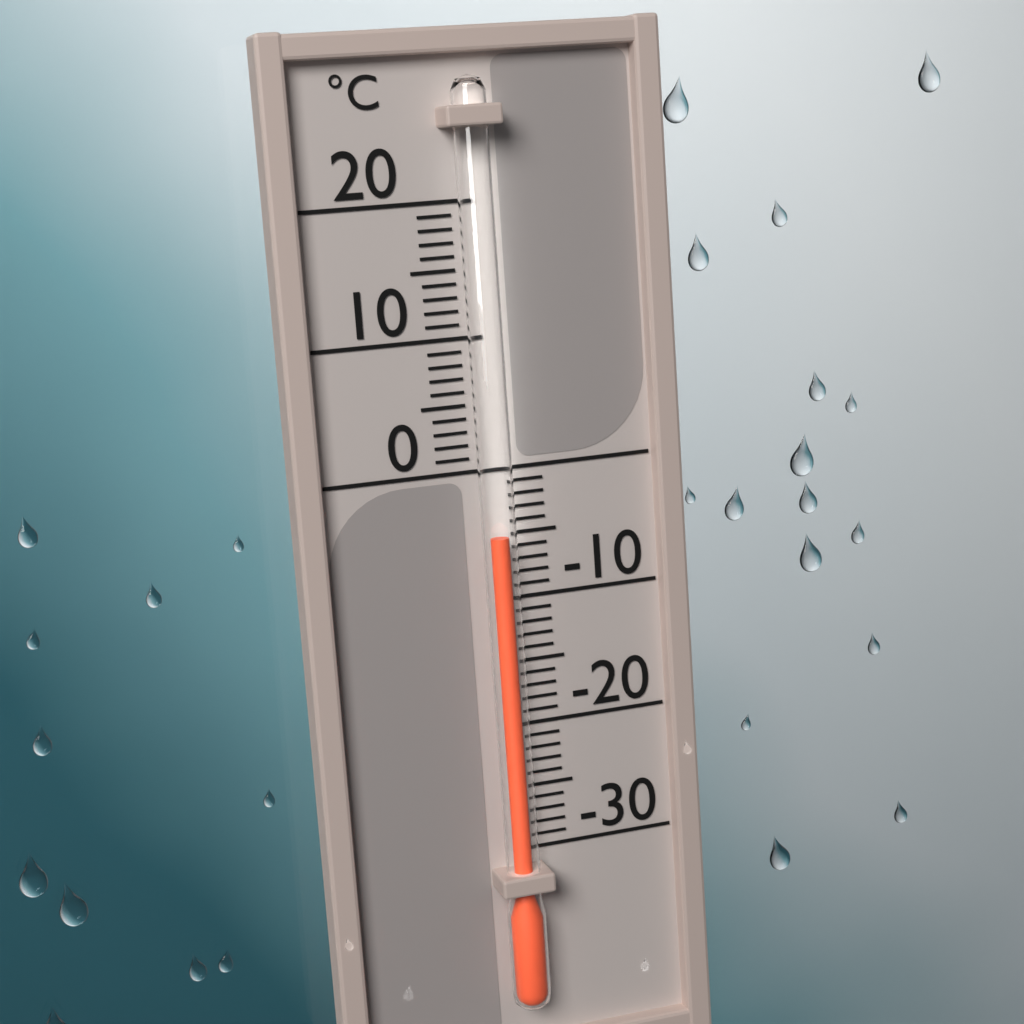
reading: -5 °C
